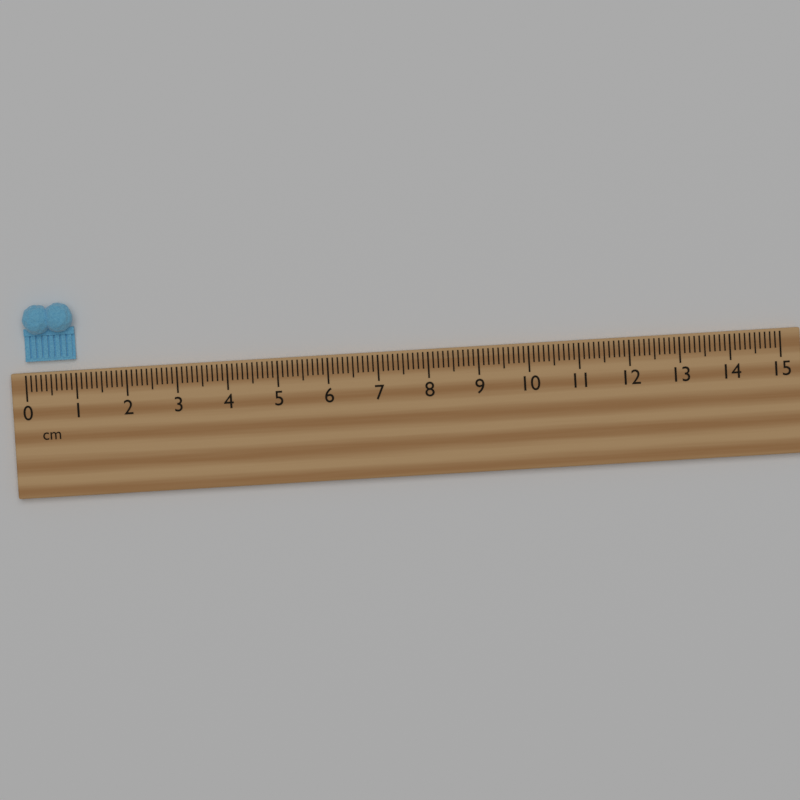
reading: 1.0 cm
